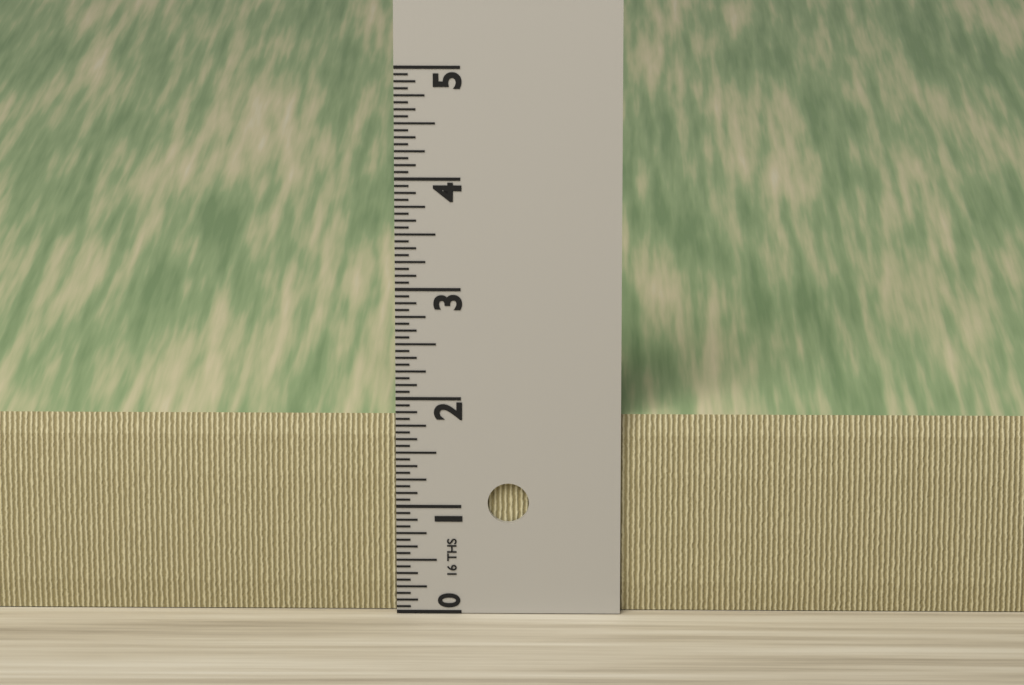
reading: 1.8125 in
